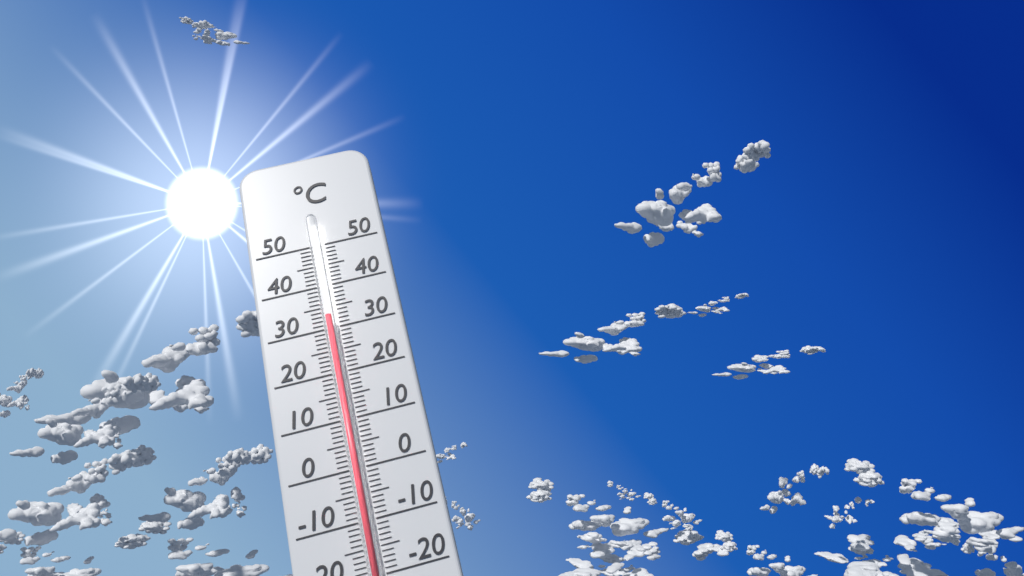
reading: 32 °C
